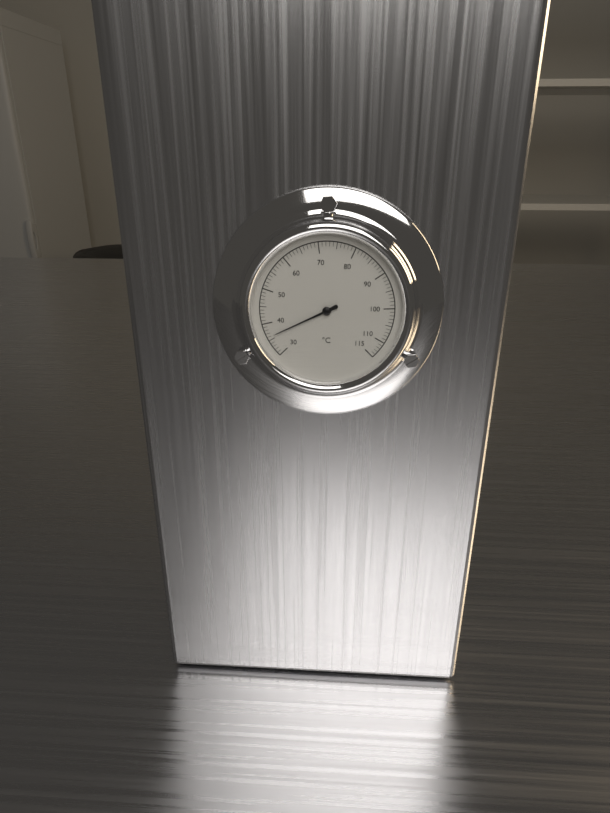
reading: 36 °C
